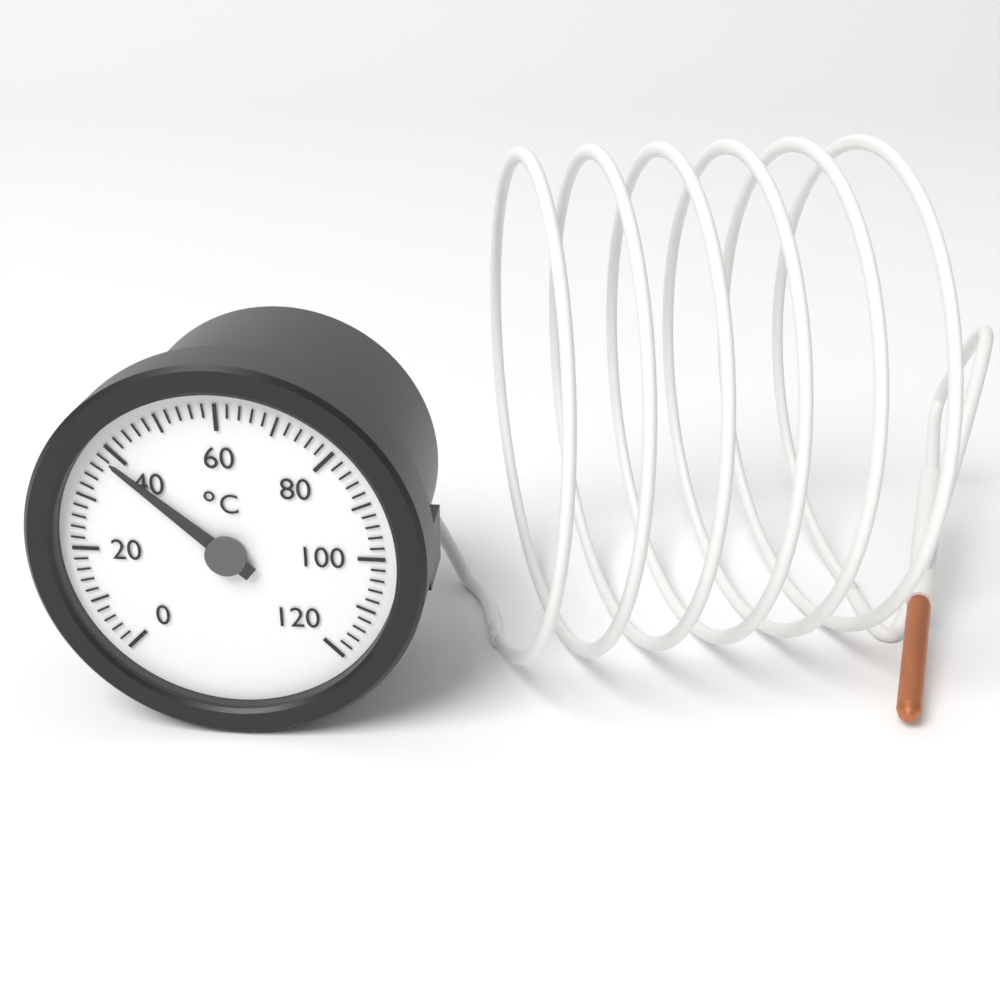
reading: 38 °C
